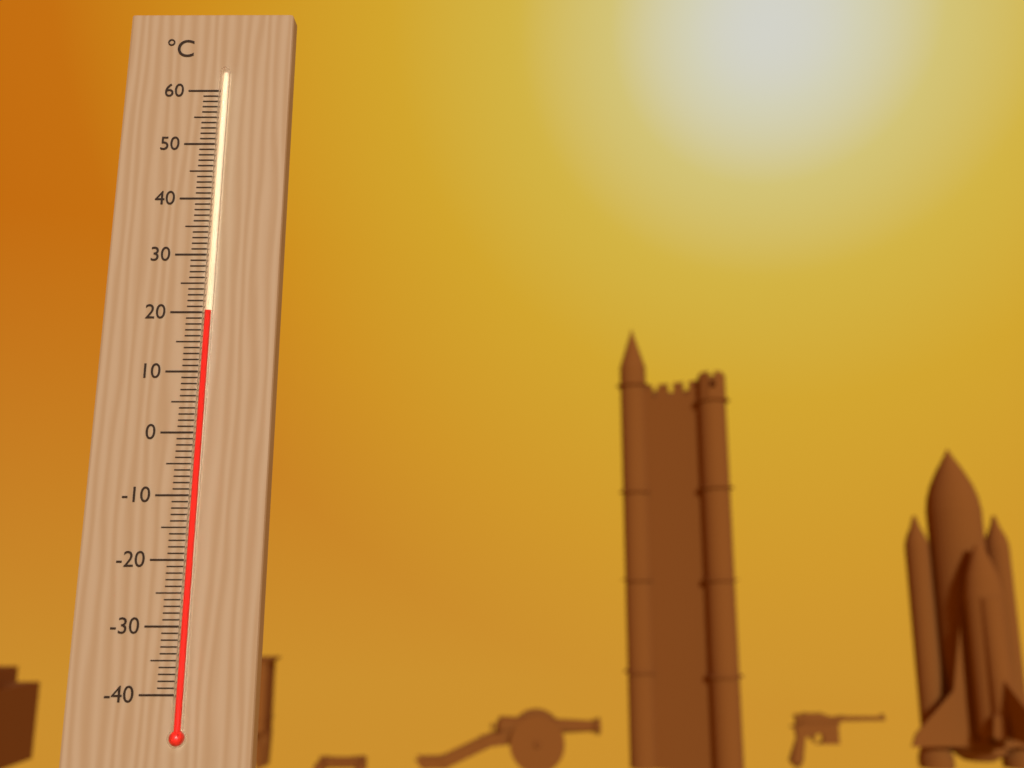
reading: 20 °C
